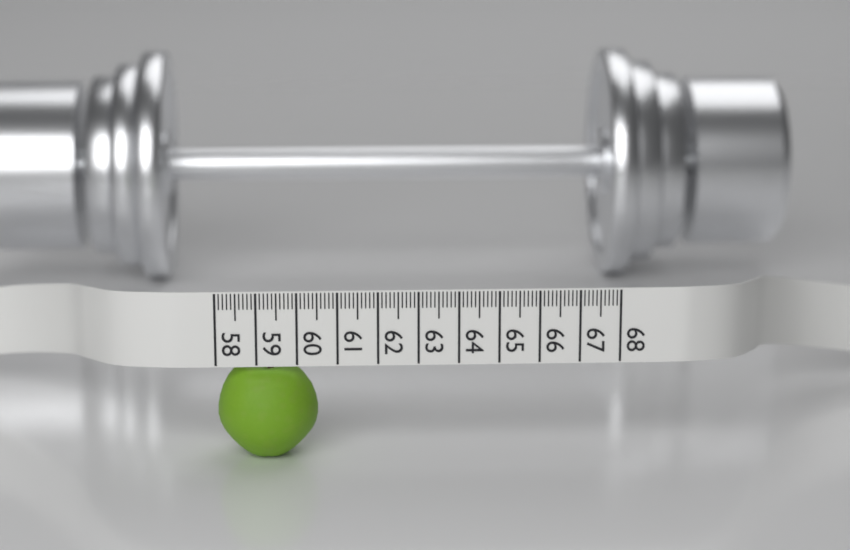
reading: 60.5 (no unit)
